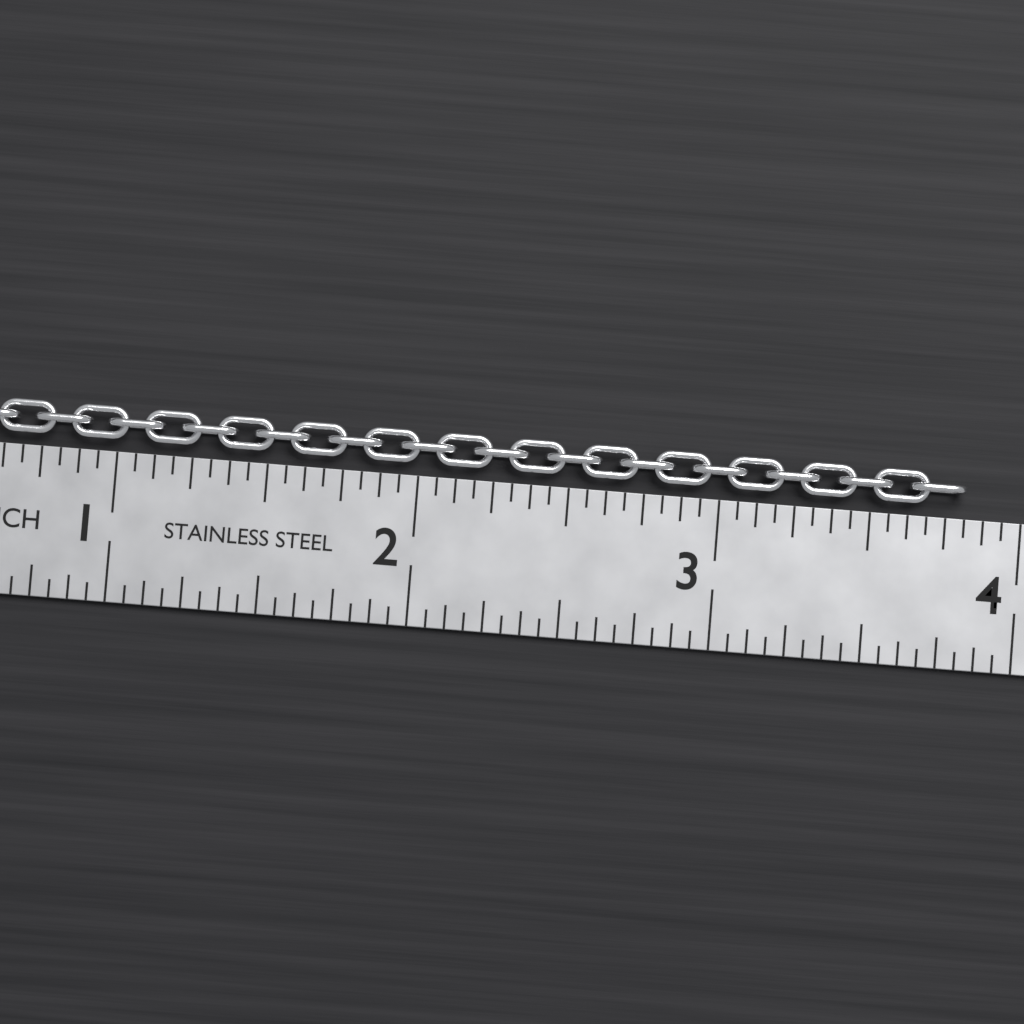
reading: 3.8125 in
